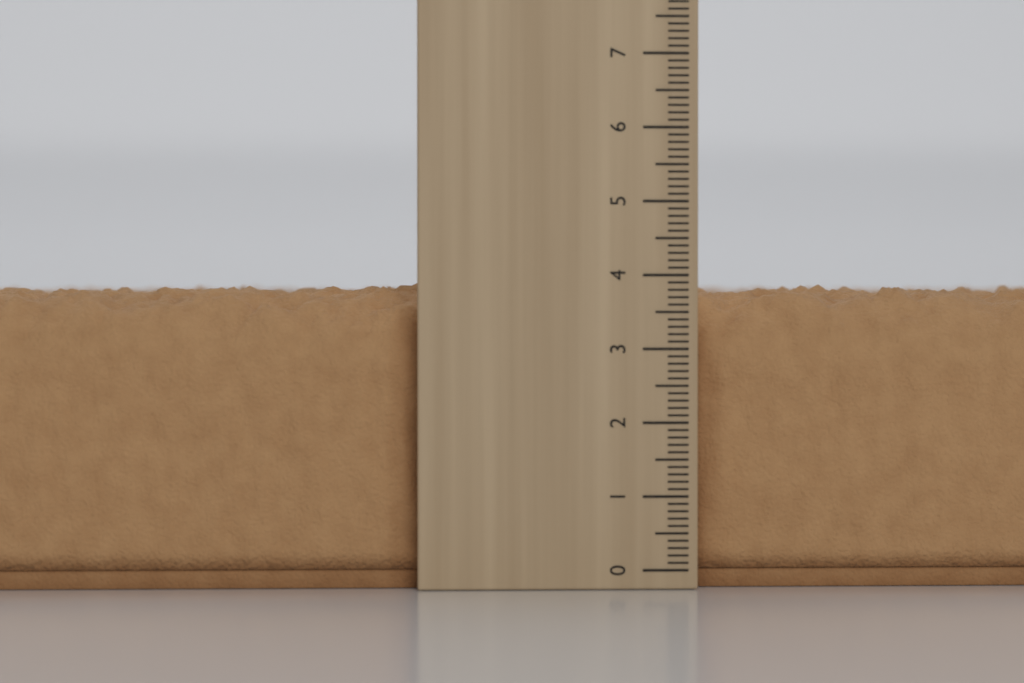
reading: 3.9 cm
